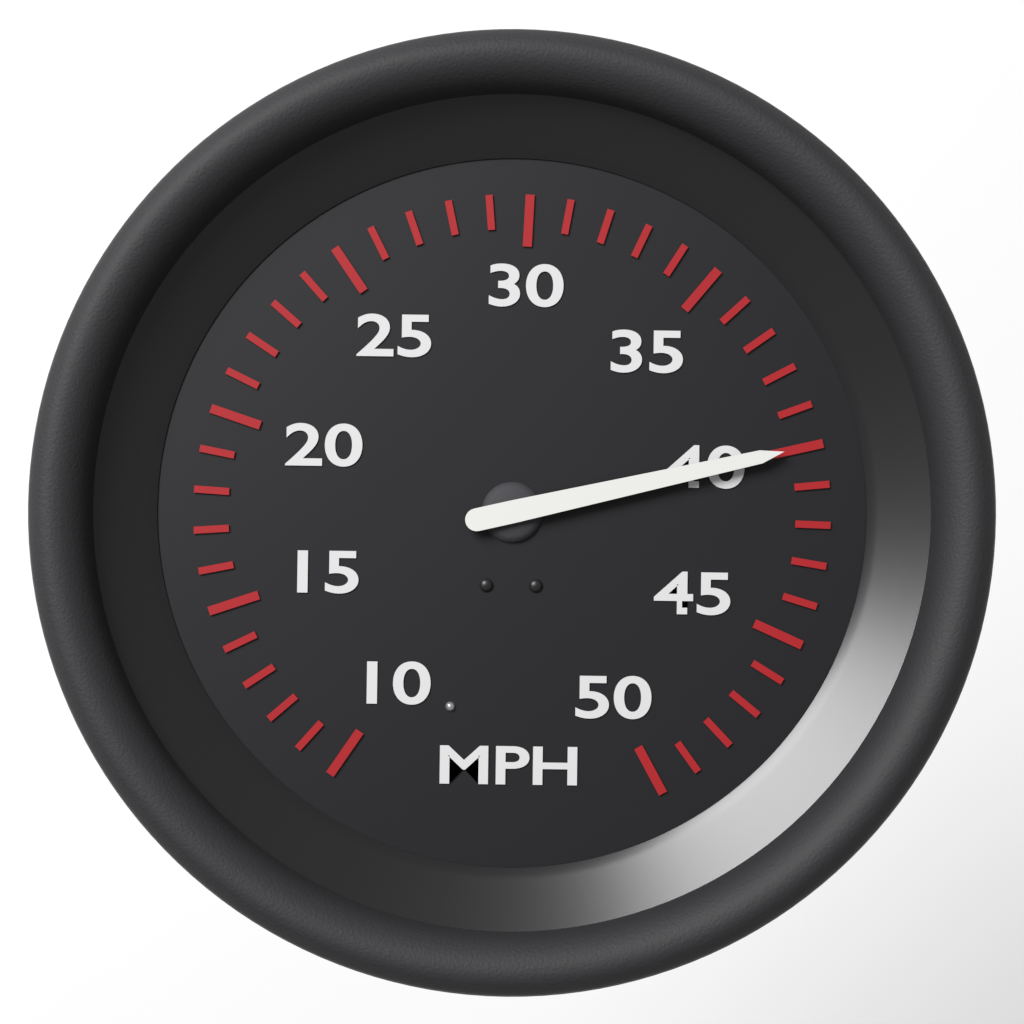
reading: 40 MPH
